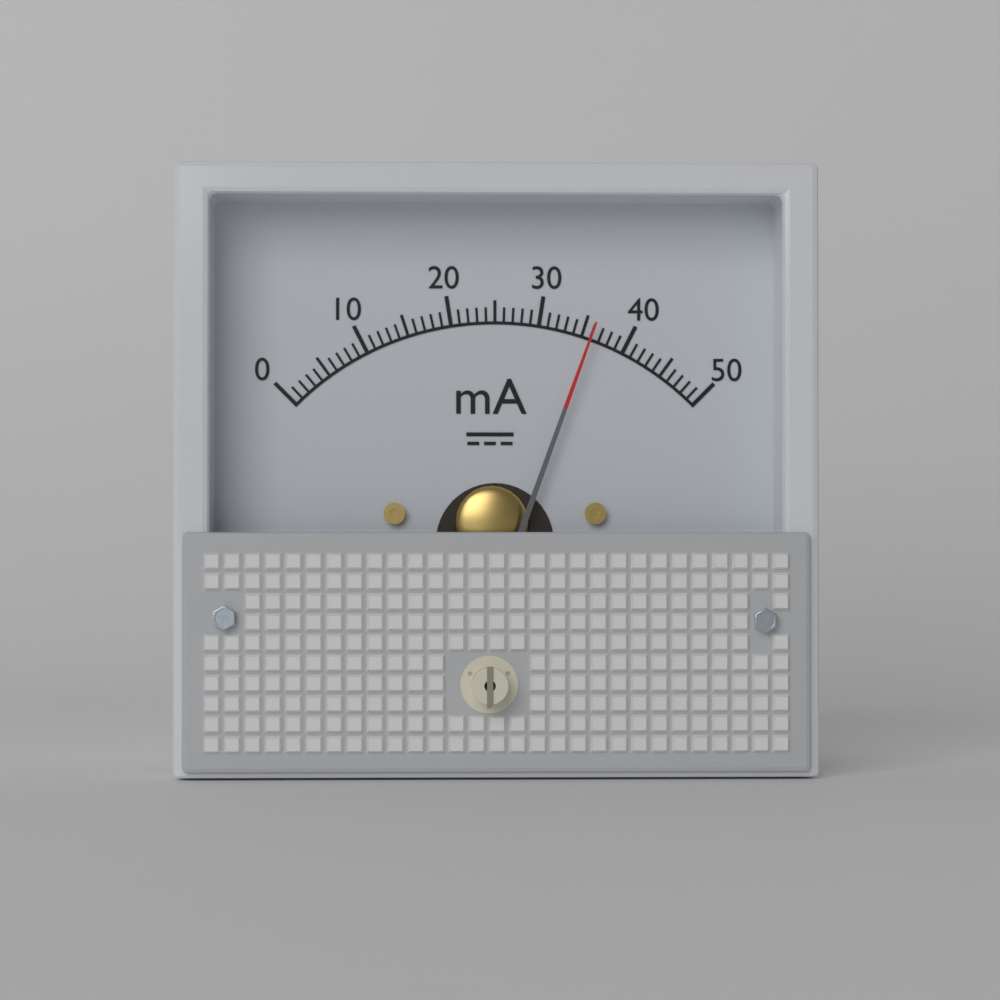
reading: 36 mA
